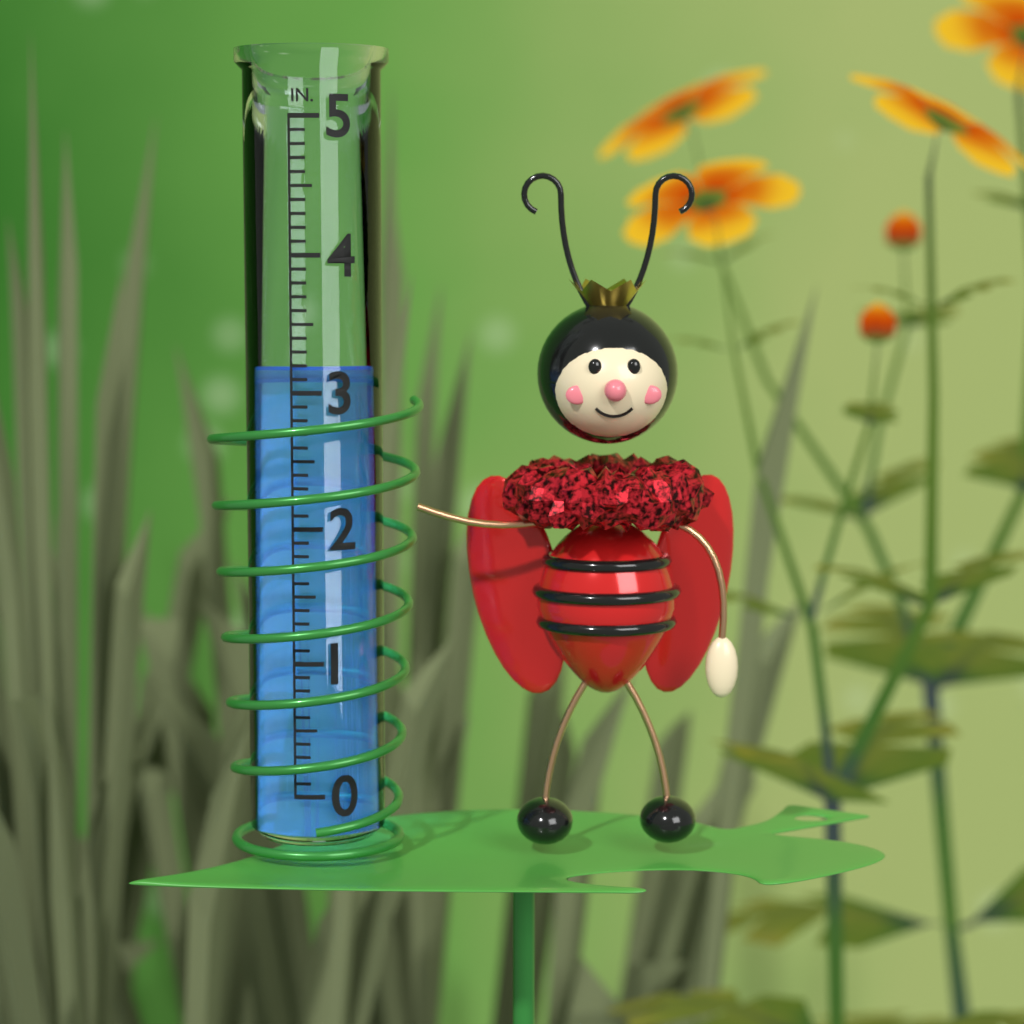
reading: 3.2 in
